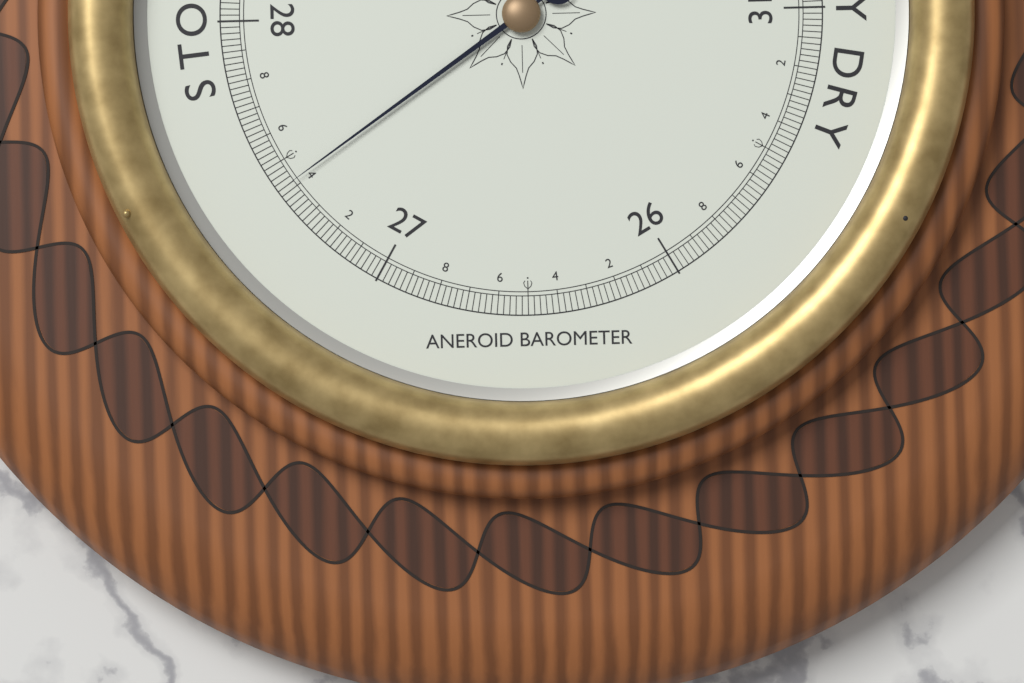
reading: 27.42 inHg
